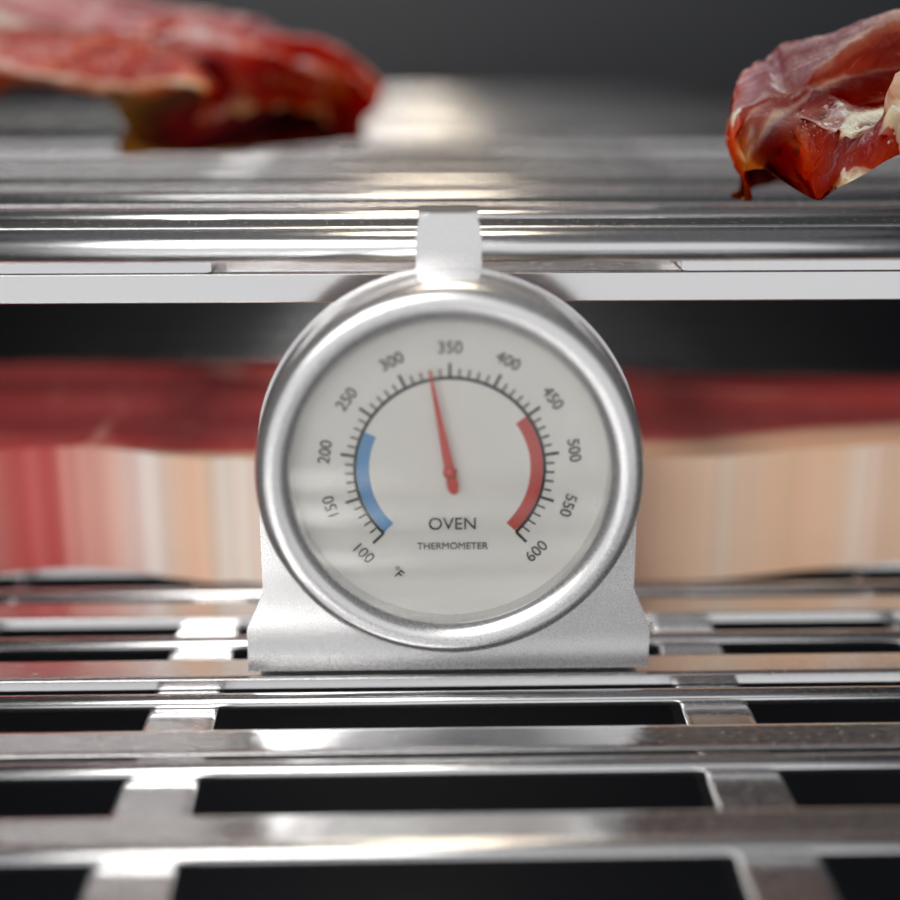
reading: 330 °F
